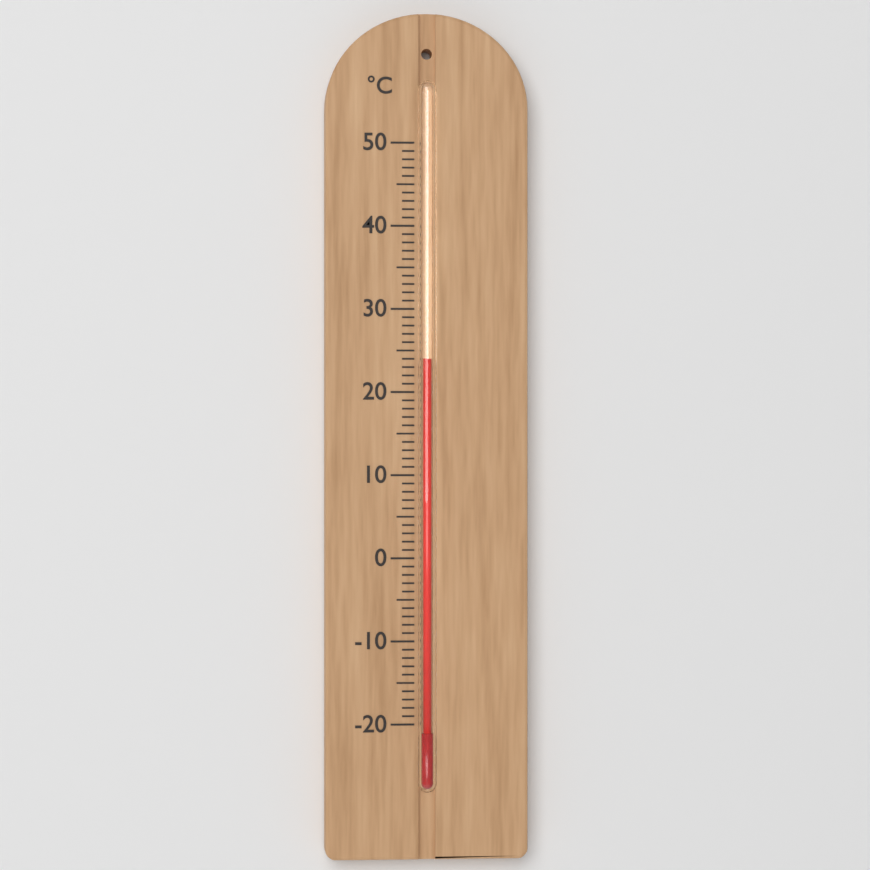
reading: 24 °C
